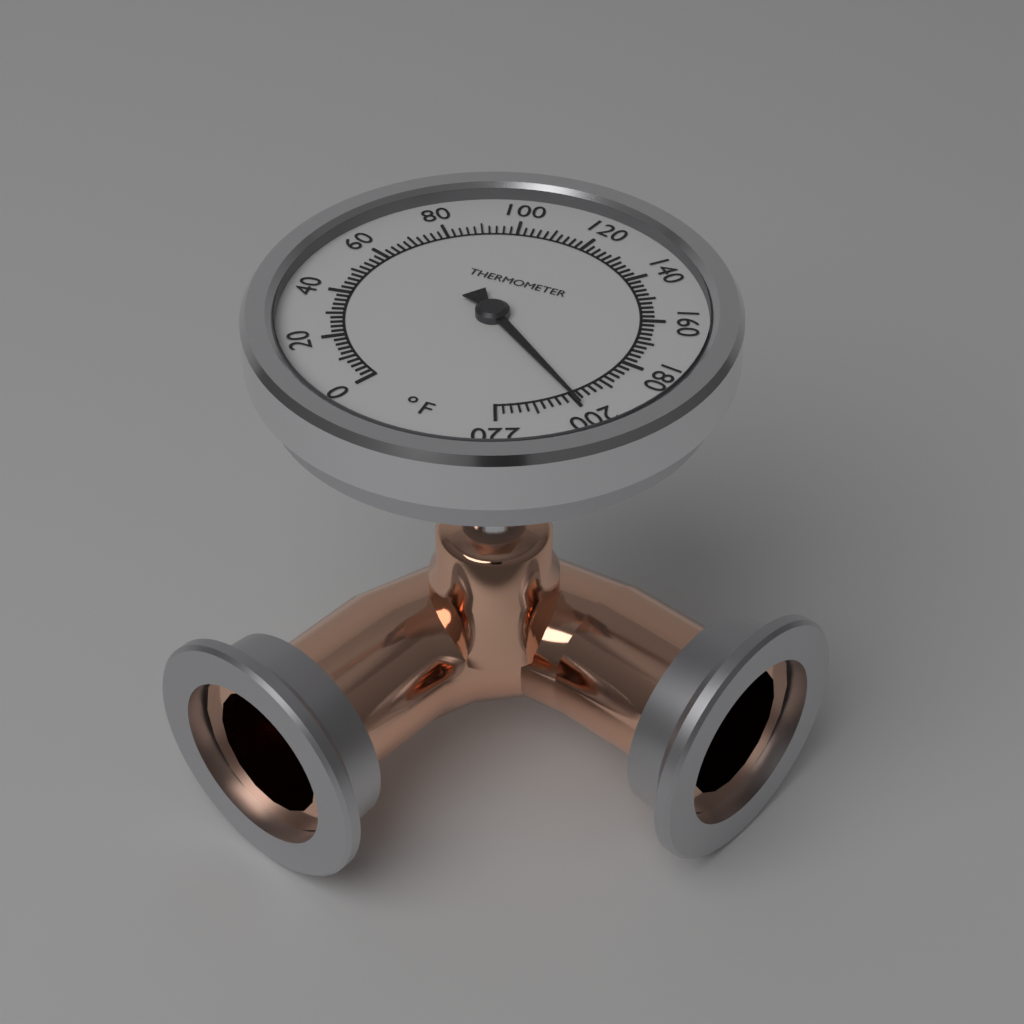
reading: 200 °F
